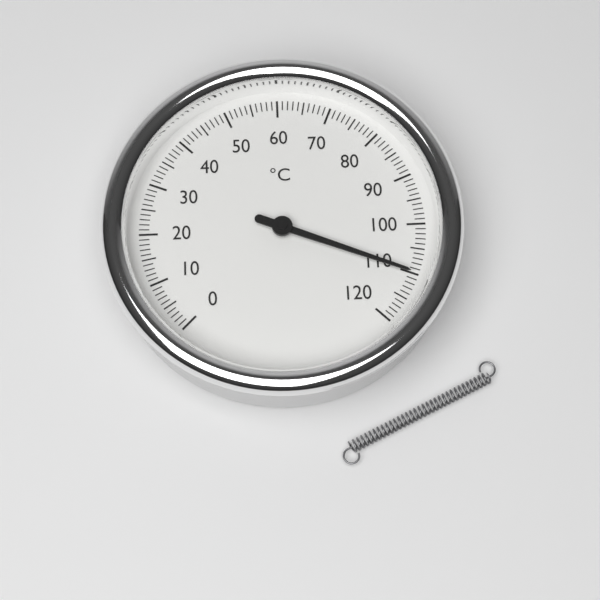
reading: 110 °C
